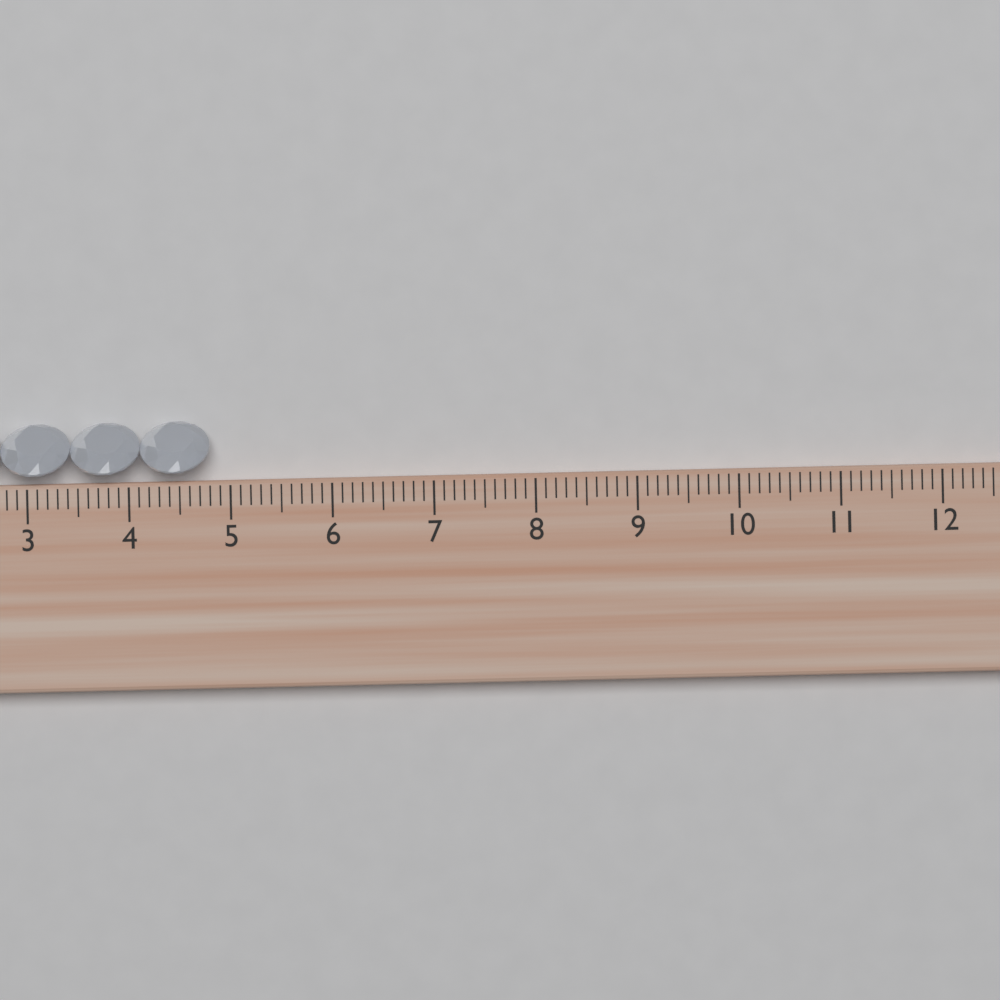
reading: 4.8 cm
